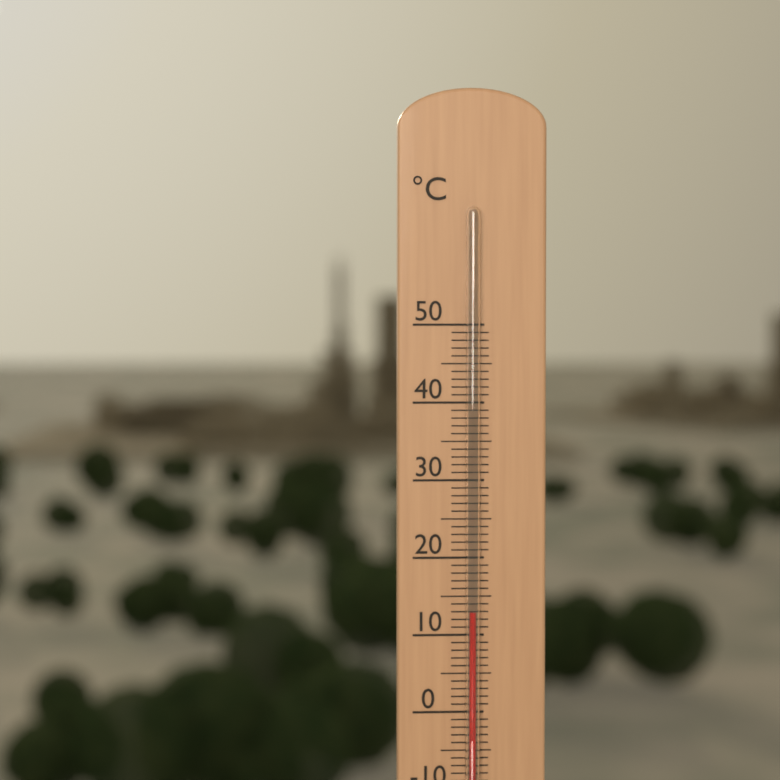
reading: 13 °C
